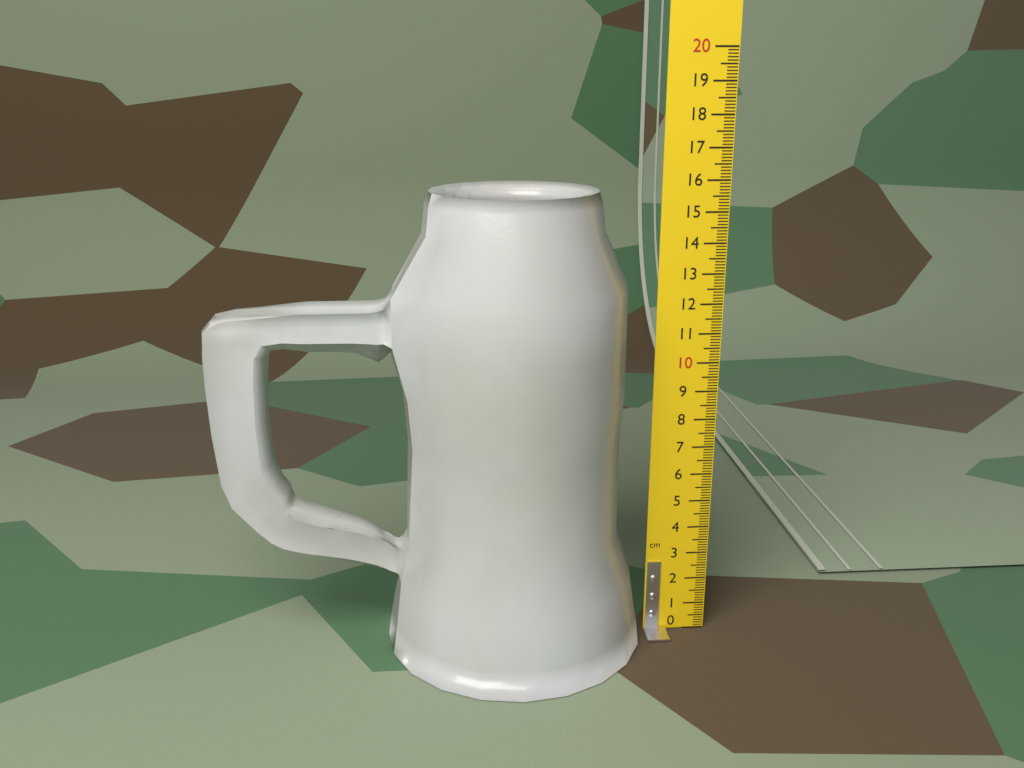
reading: 15.7 cm
